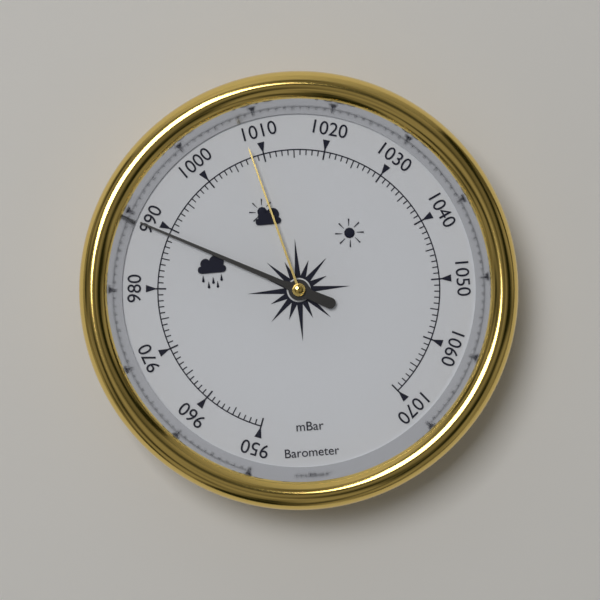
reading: 989 mbar
